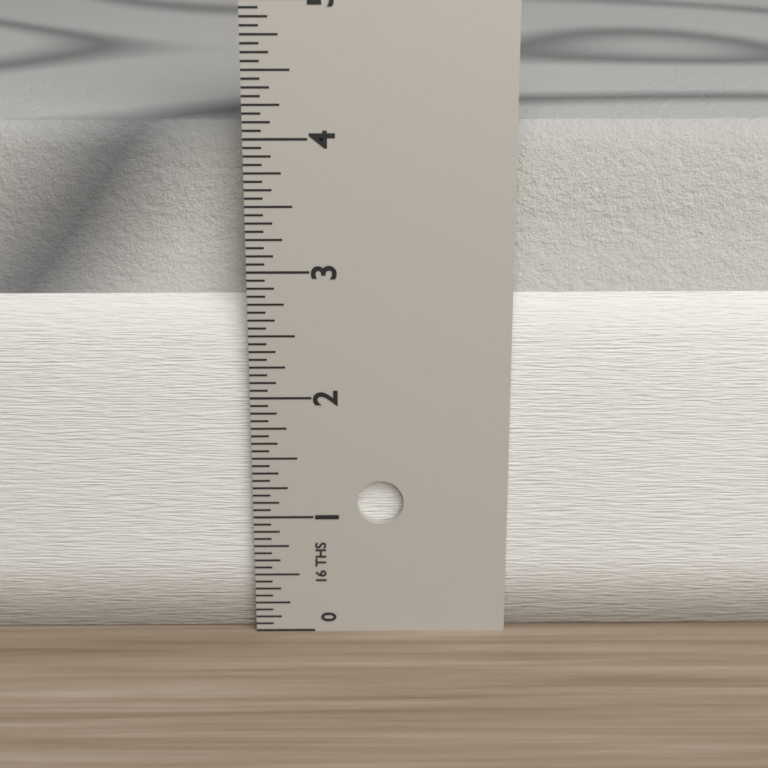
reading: 4.0625 in
